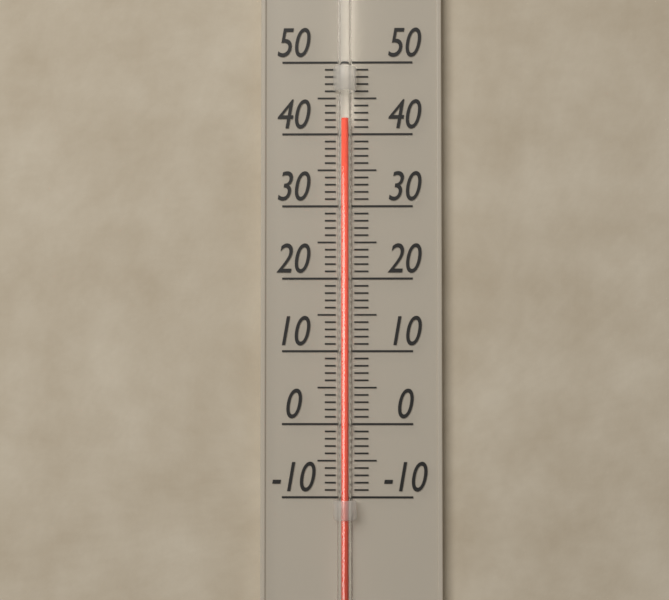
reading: 42 (no unit)
